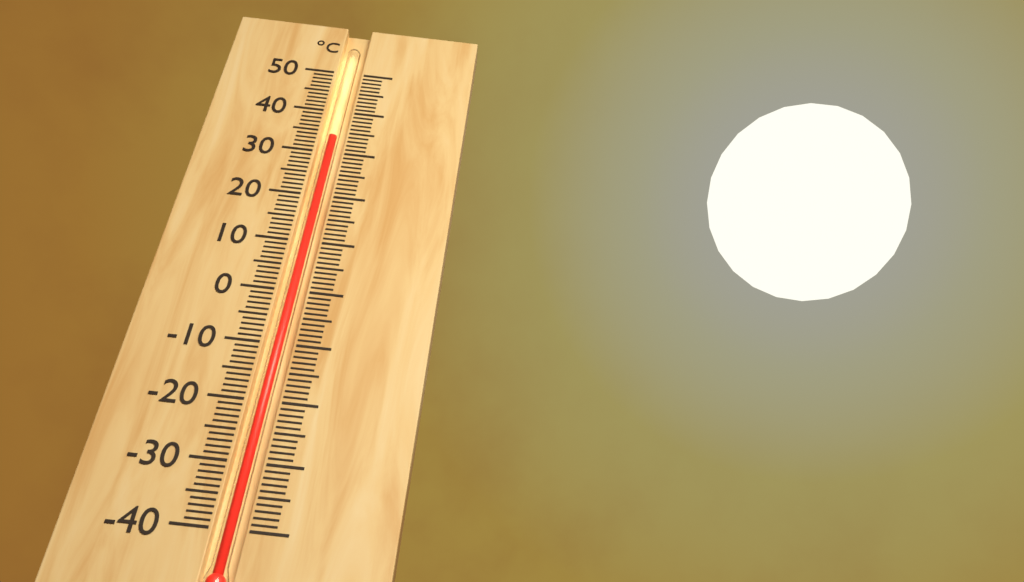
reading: 34 °C
